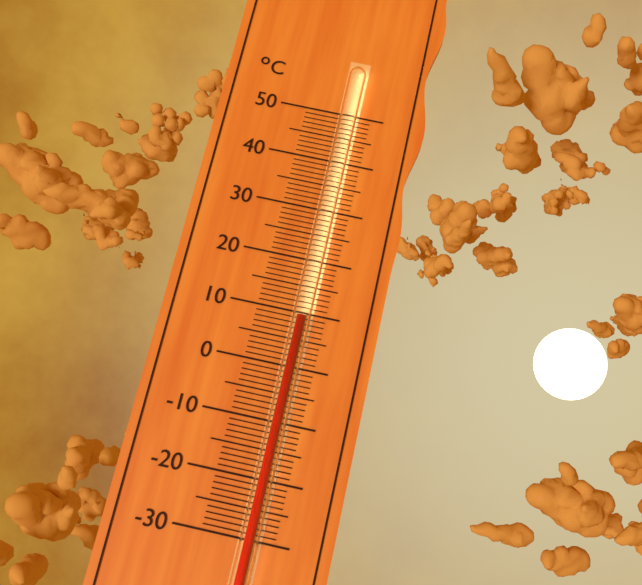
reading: 9 °C
